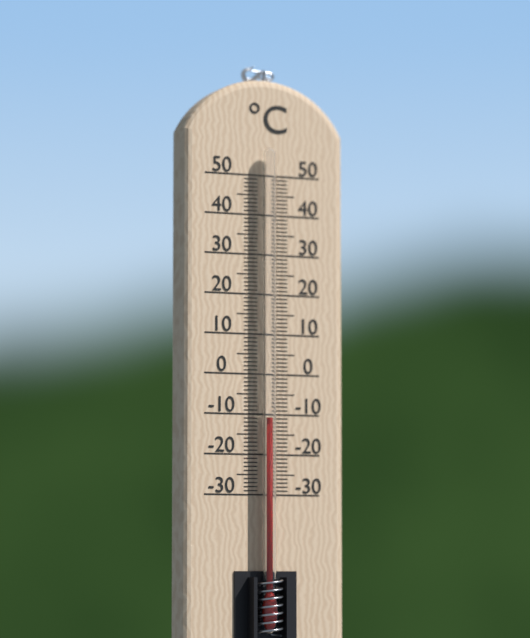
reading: -11 °C
